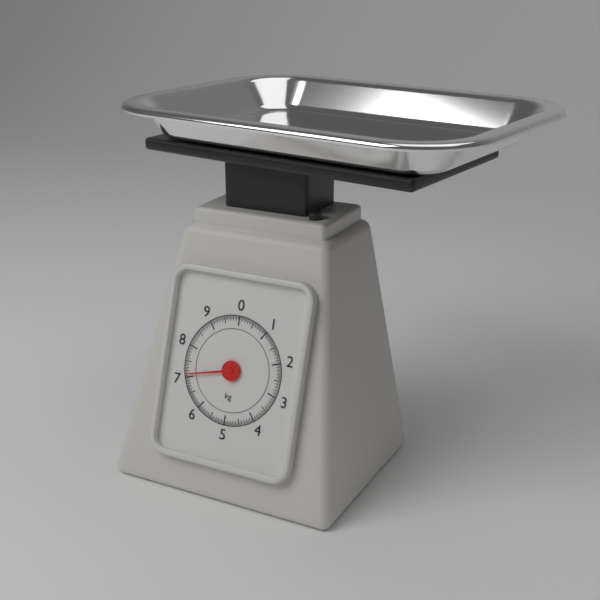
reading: 7.10 kg
